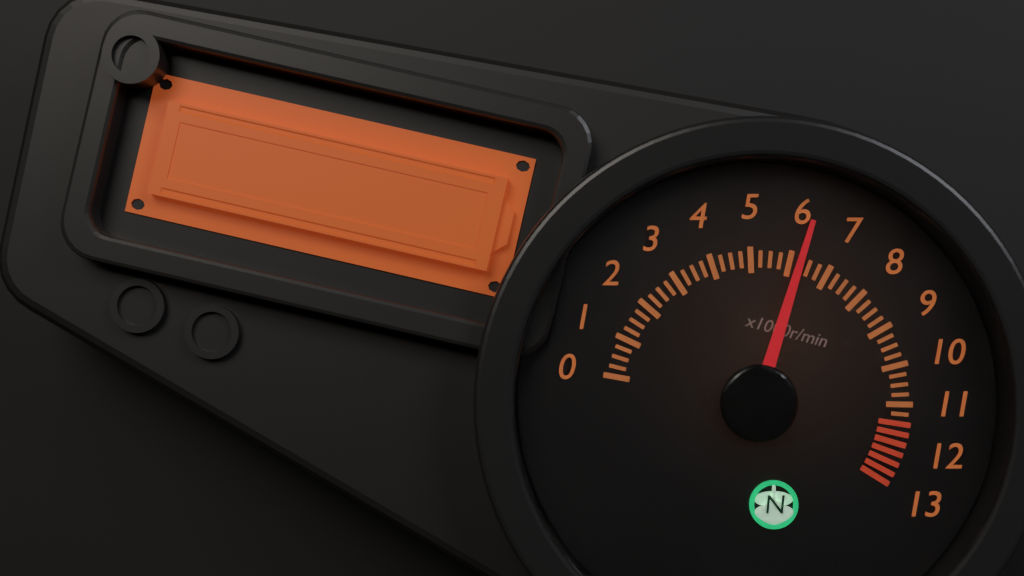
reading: 6.25 x1000r/min
